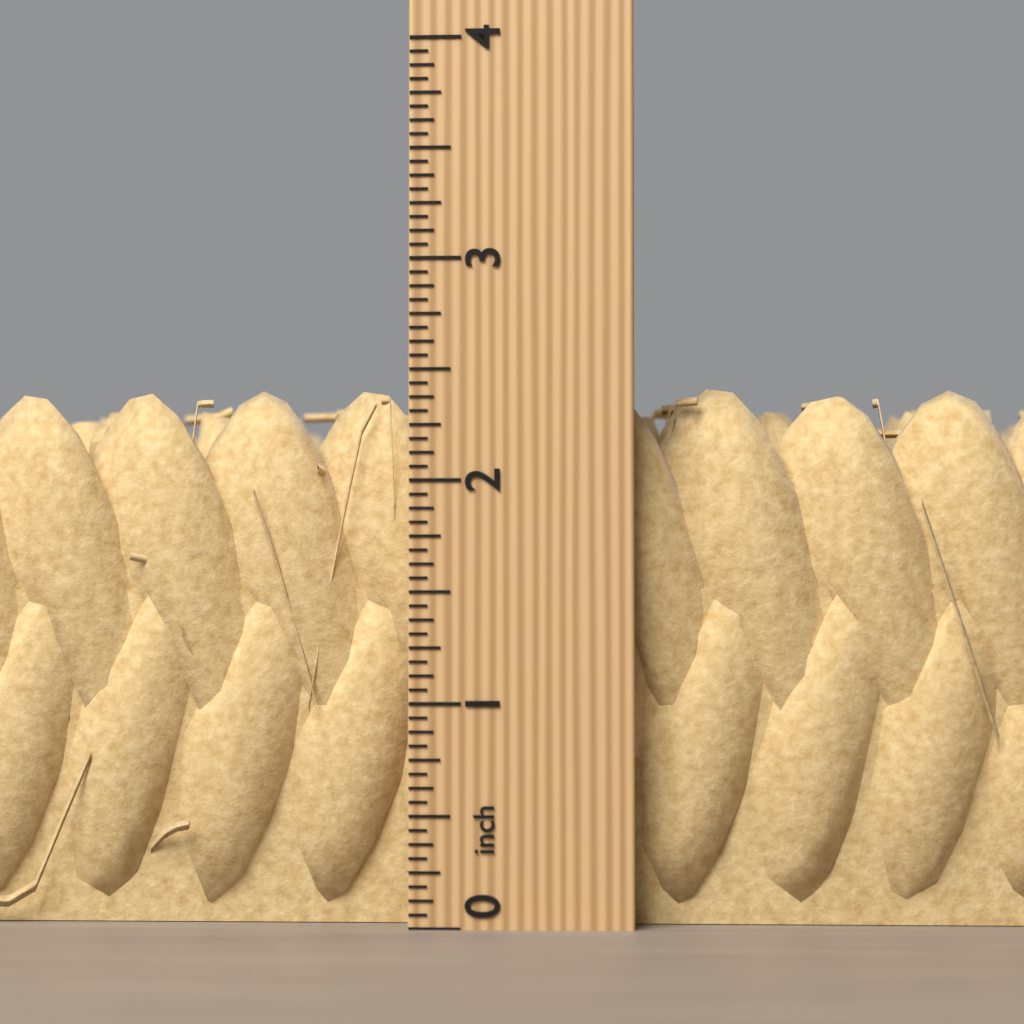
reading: 2.4375 inch
